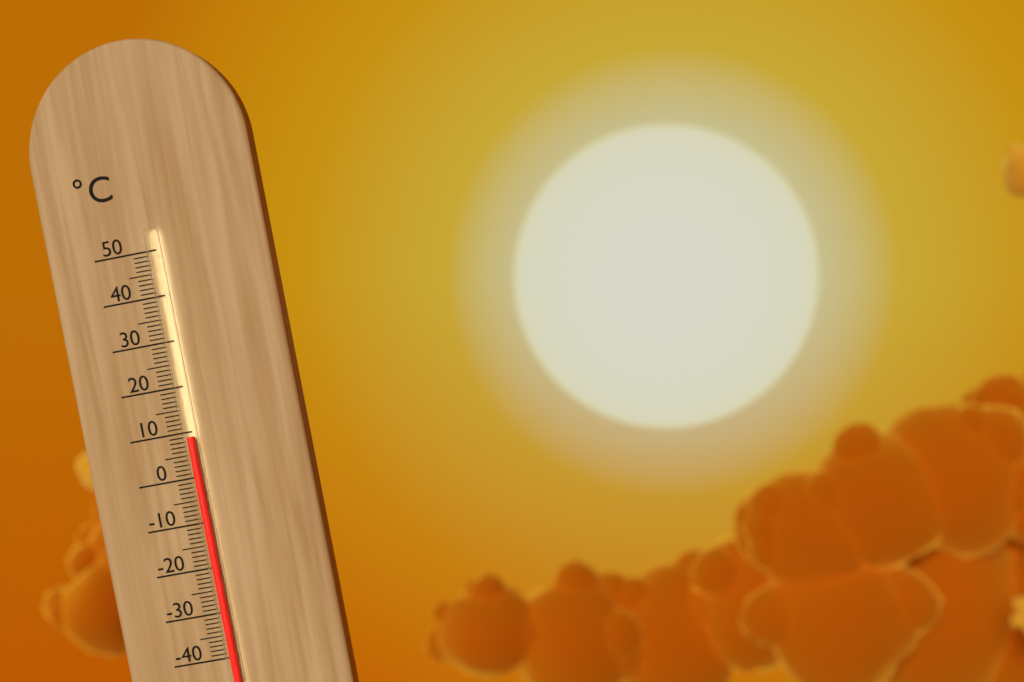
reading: 9 °C
